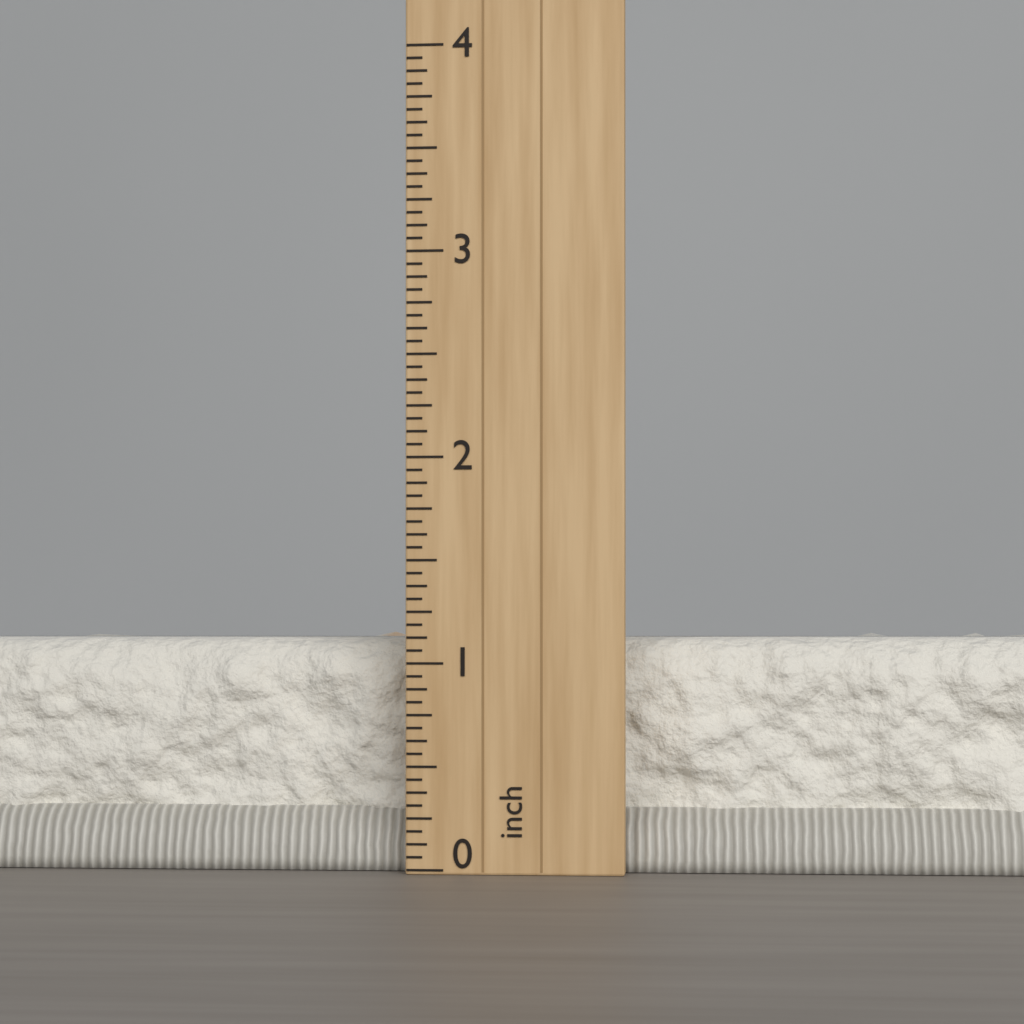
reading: 1.1250 inch
